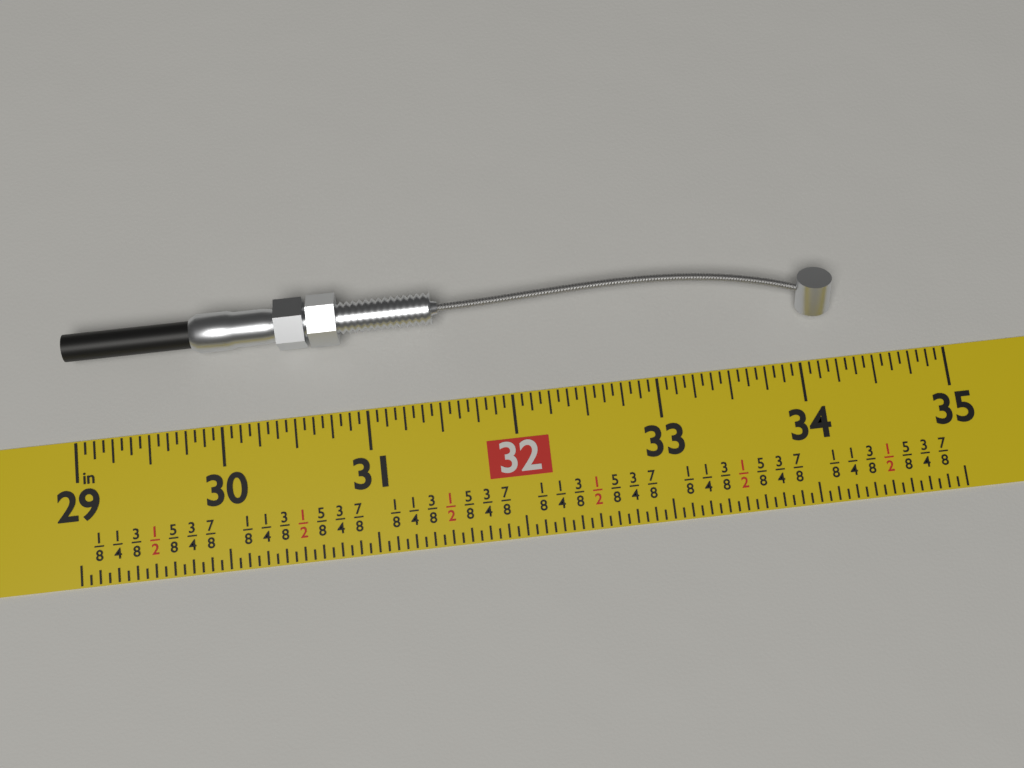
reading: 34.2500 in
